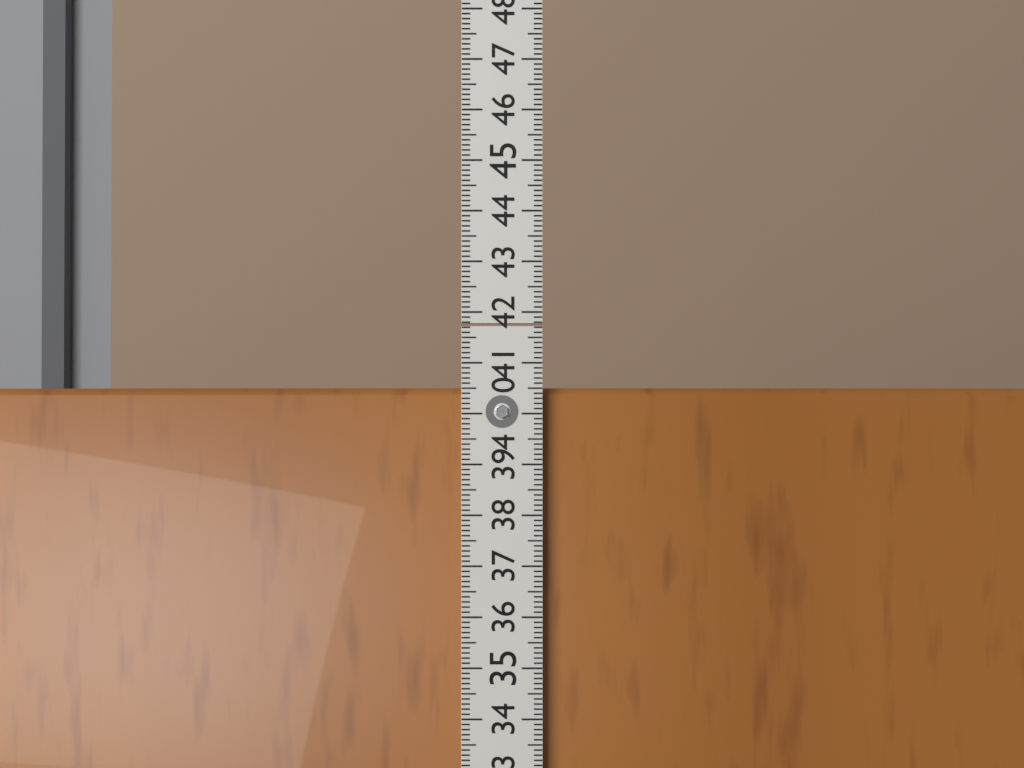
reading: 40.5 cm
